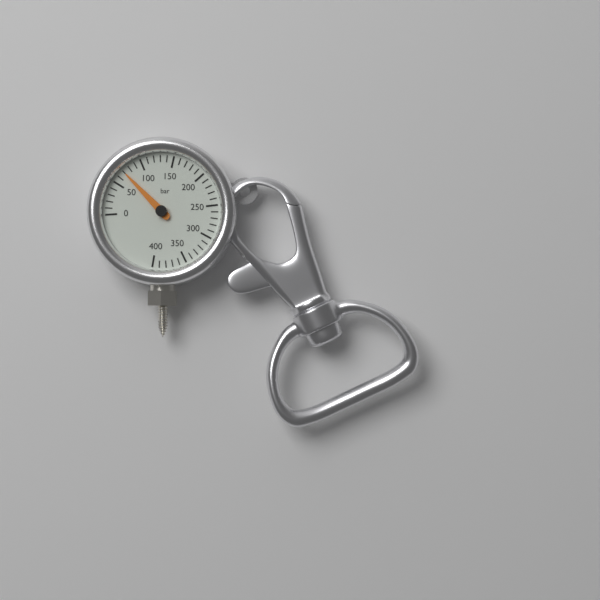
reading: 70 bar
